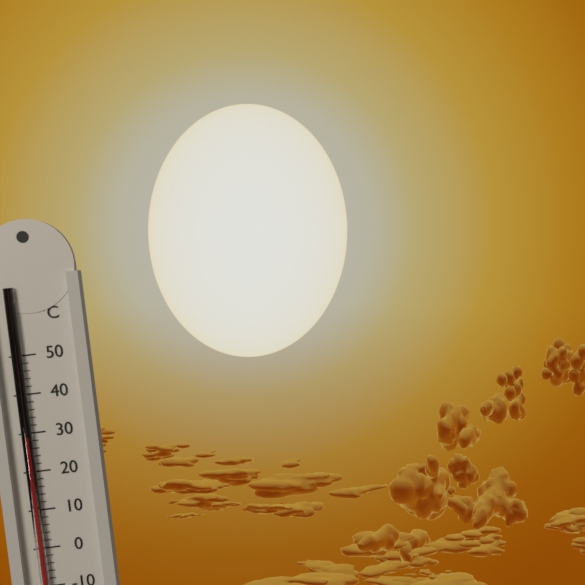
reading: 28 °C
